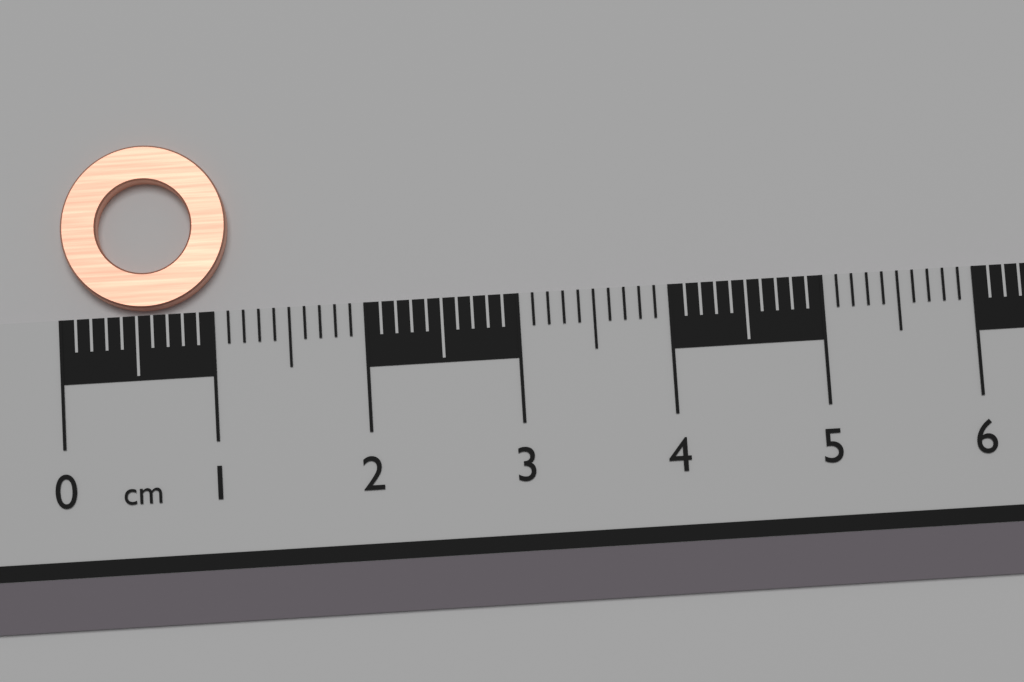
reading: 1.1 cm
